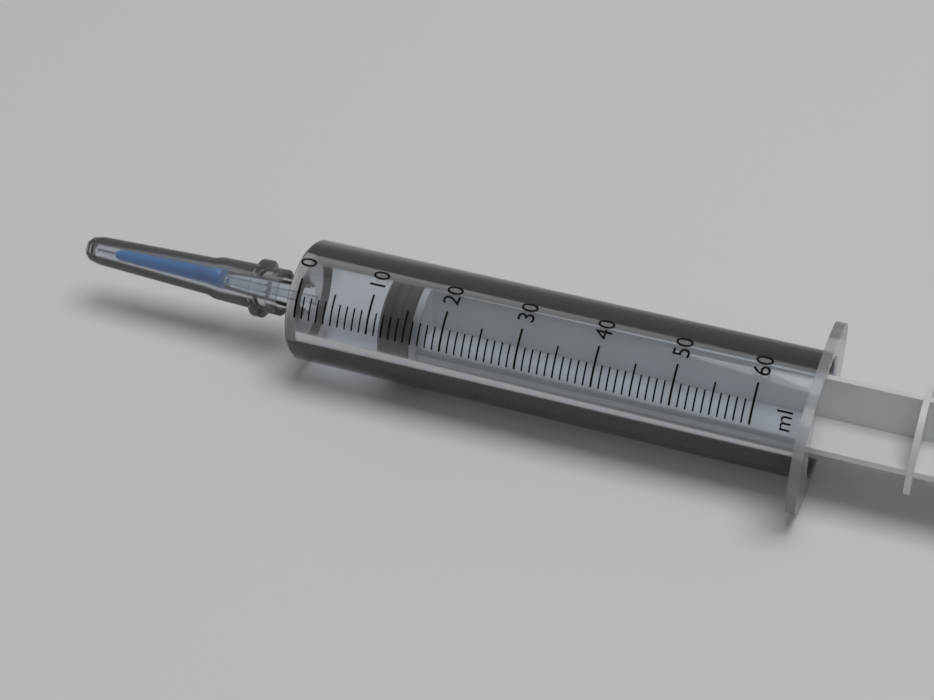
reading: 11 ml
